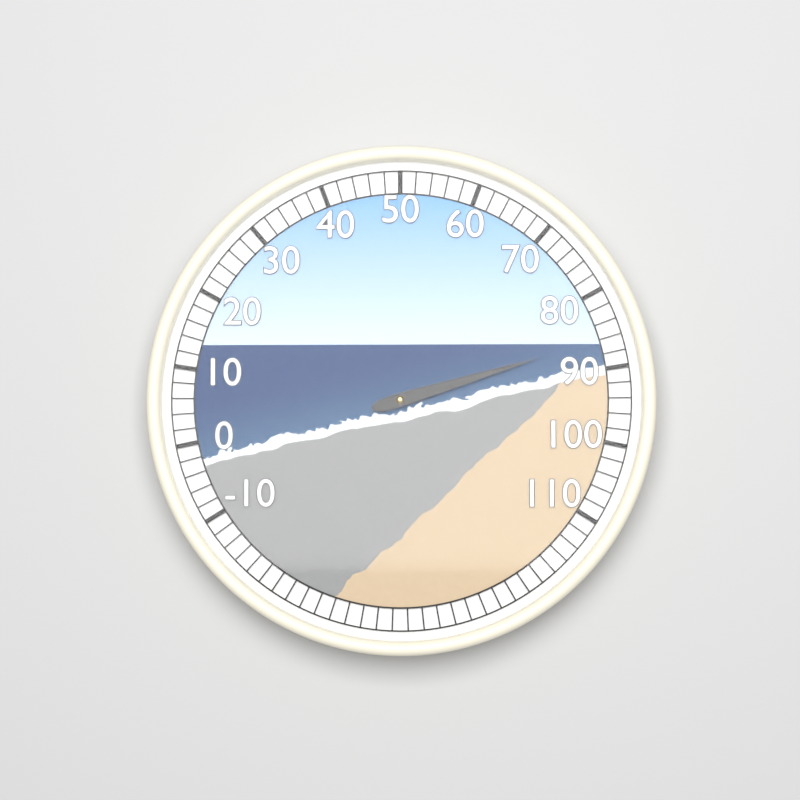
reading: 86 (no unit)
